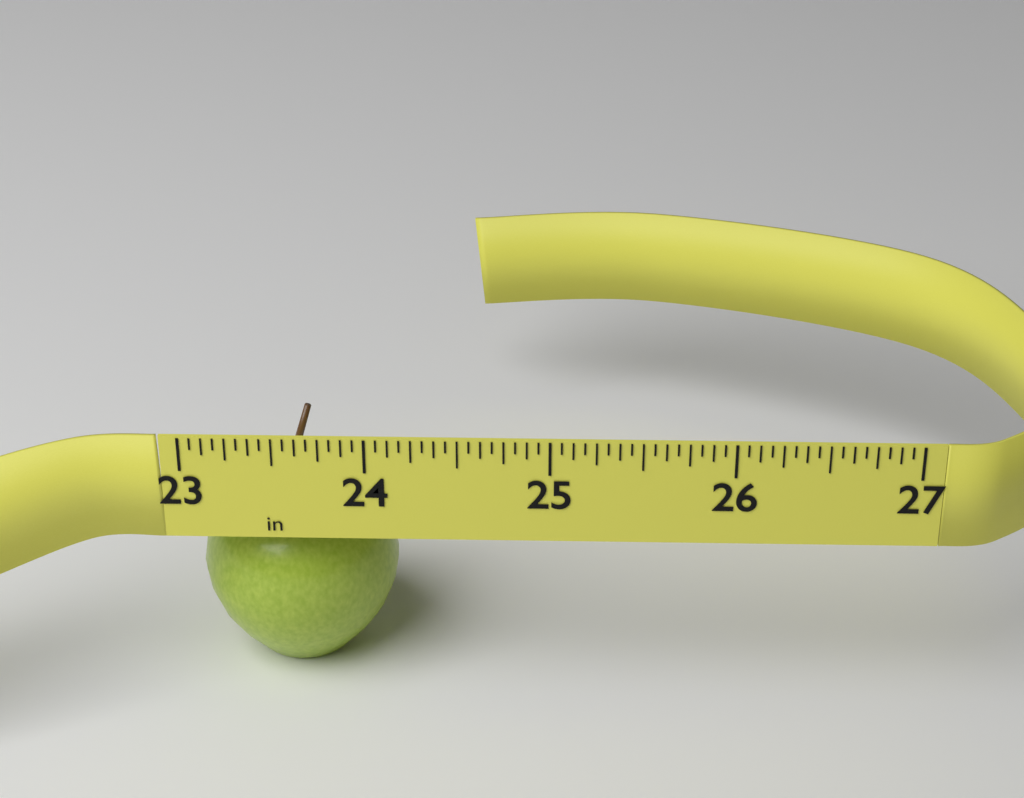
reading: 24.1250 in
